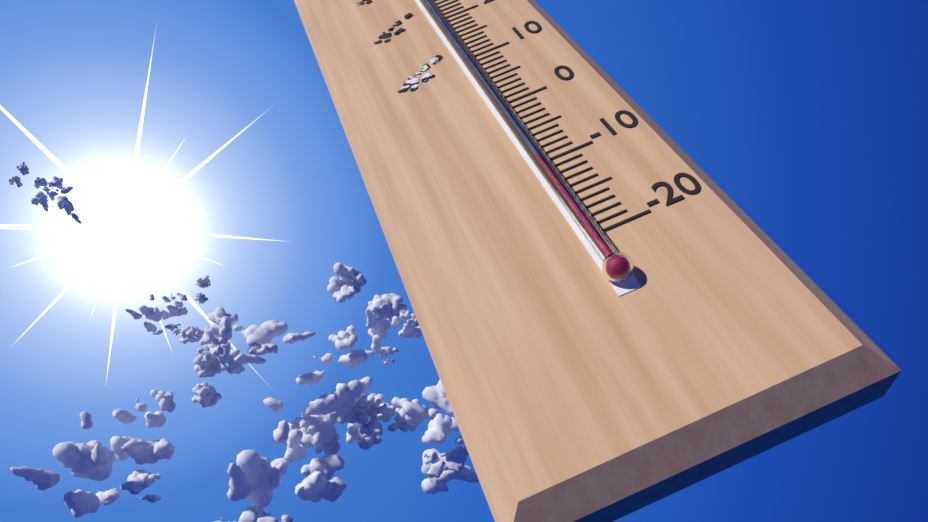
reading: -10 °C
